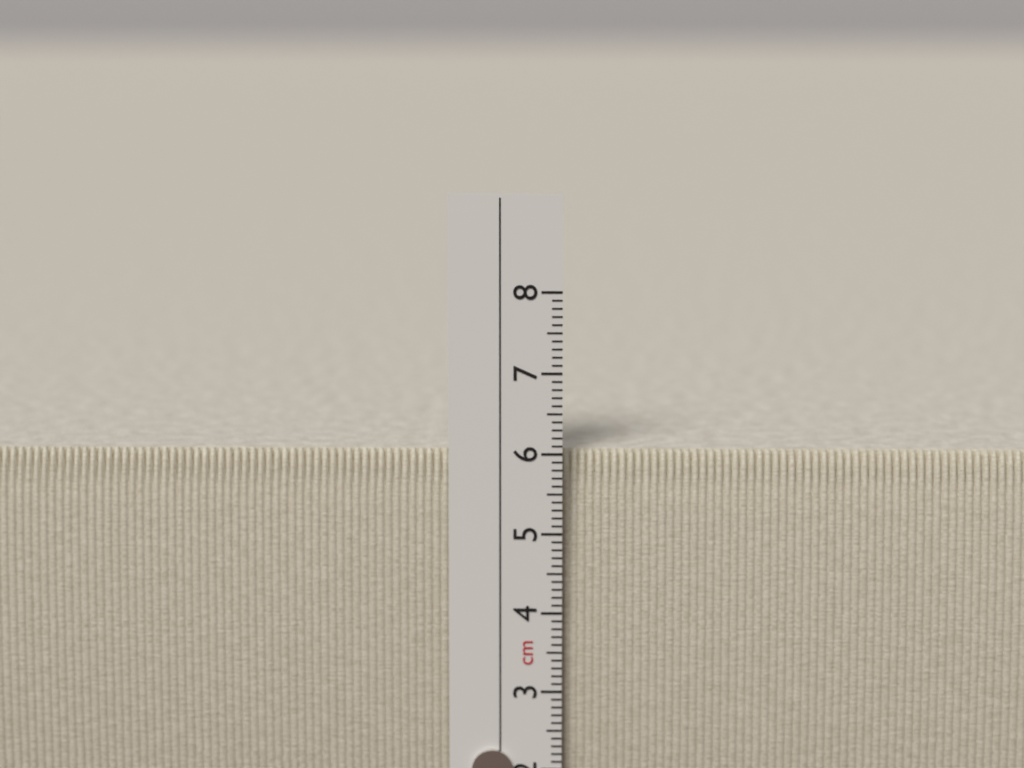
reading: 6.0 cm
